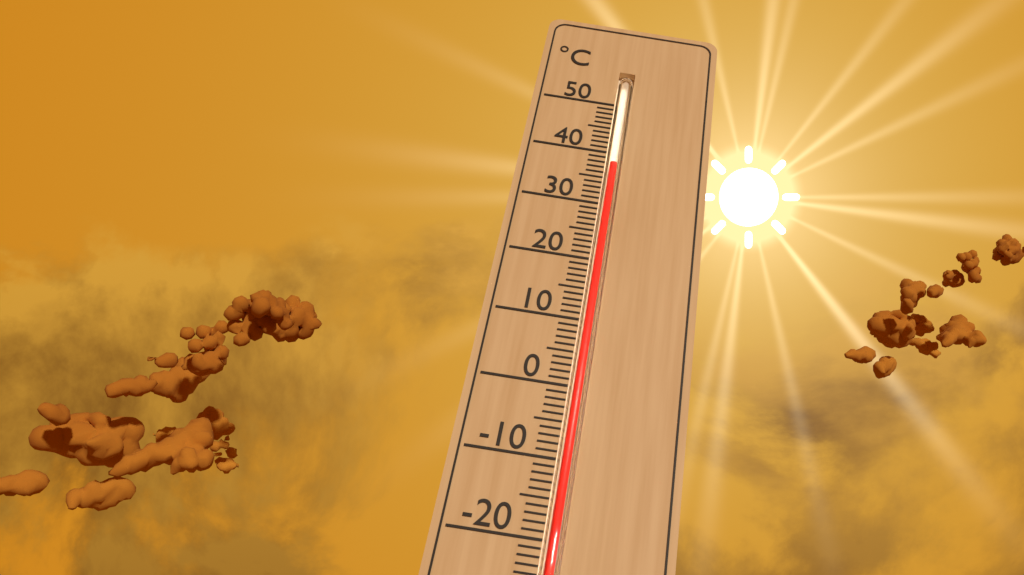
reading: 38 °C
